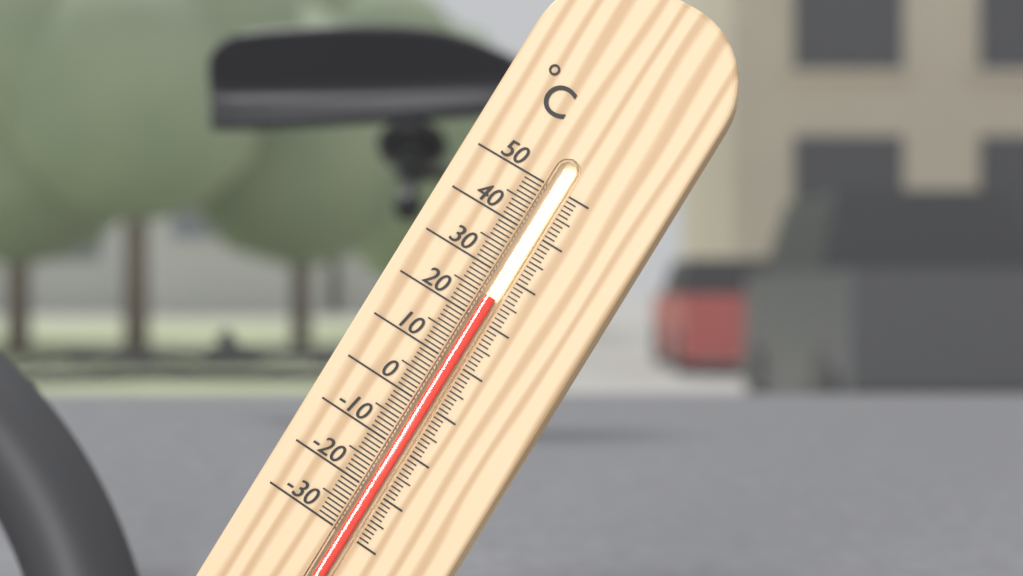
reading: 25 °C
